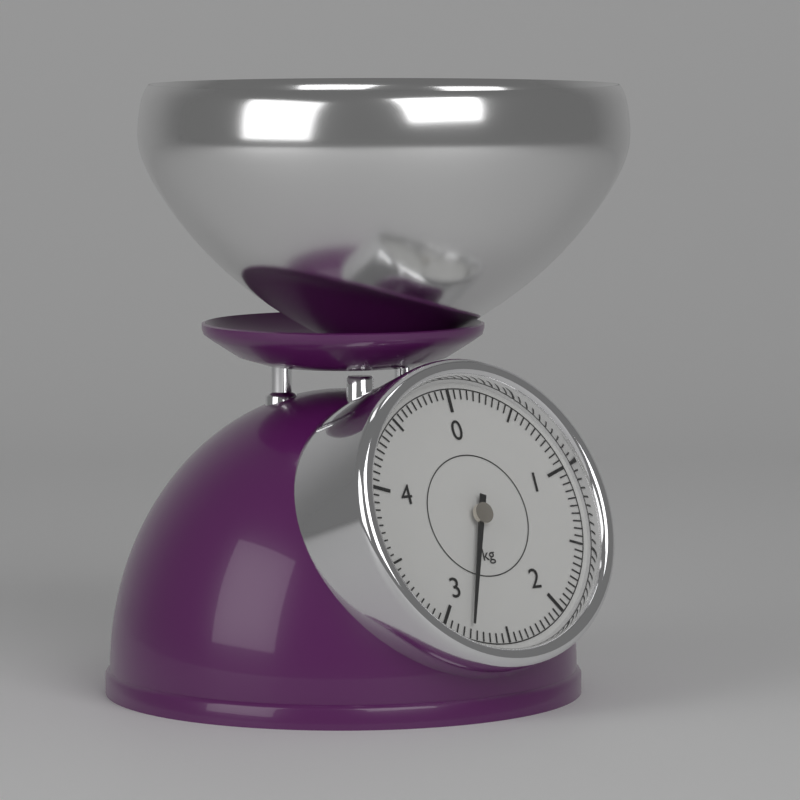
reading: 2.80 kg
